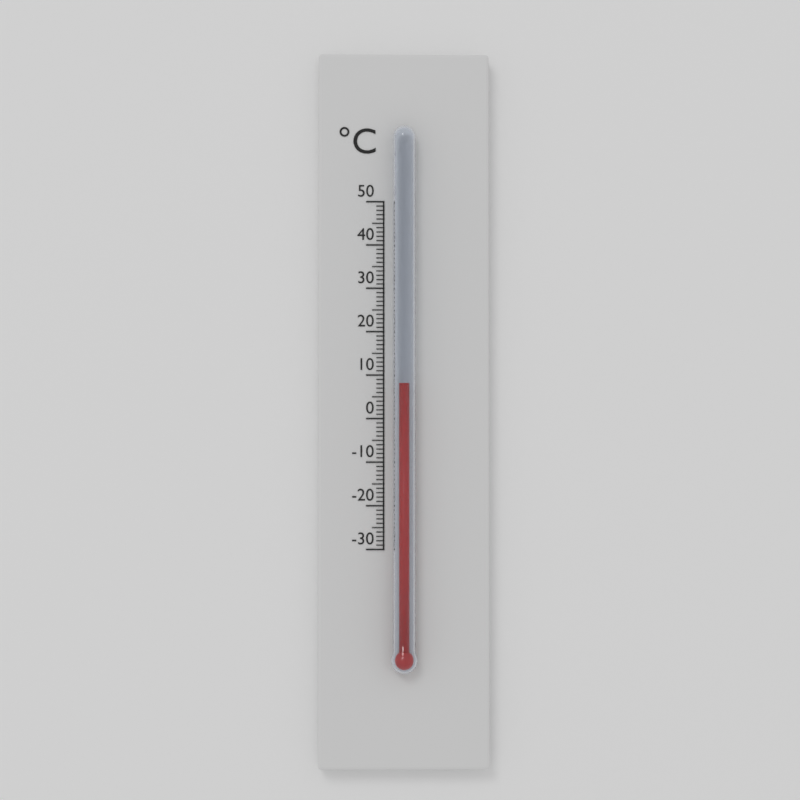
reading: 8 °C
